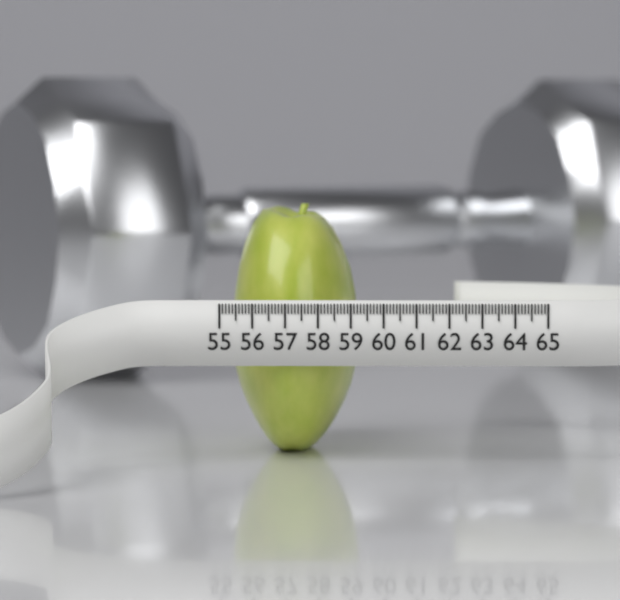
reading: 59.0 (no unit)
